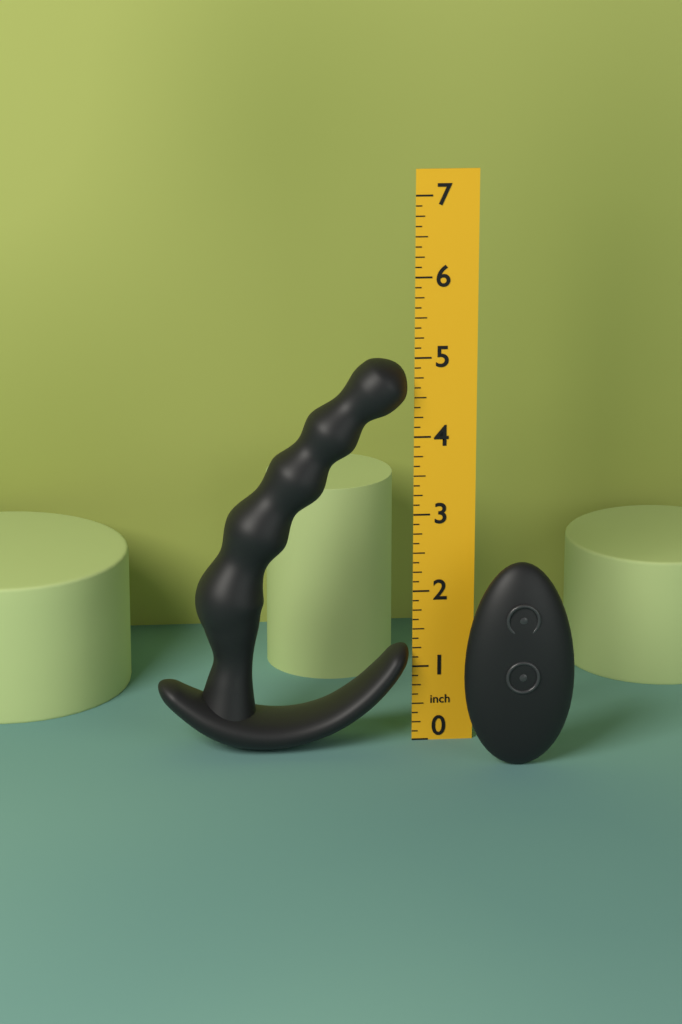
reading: 5.000 in
